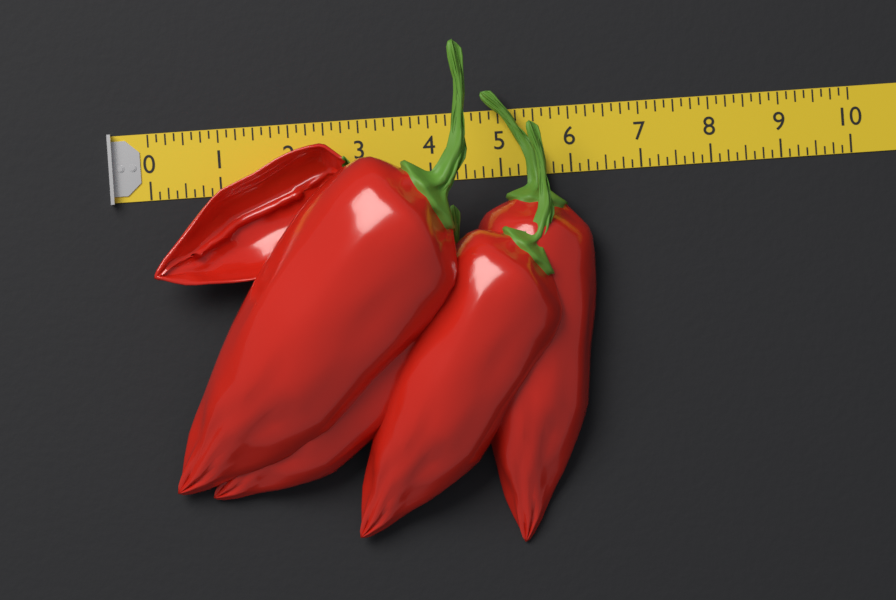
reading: 6.250 (no unit)
